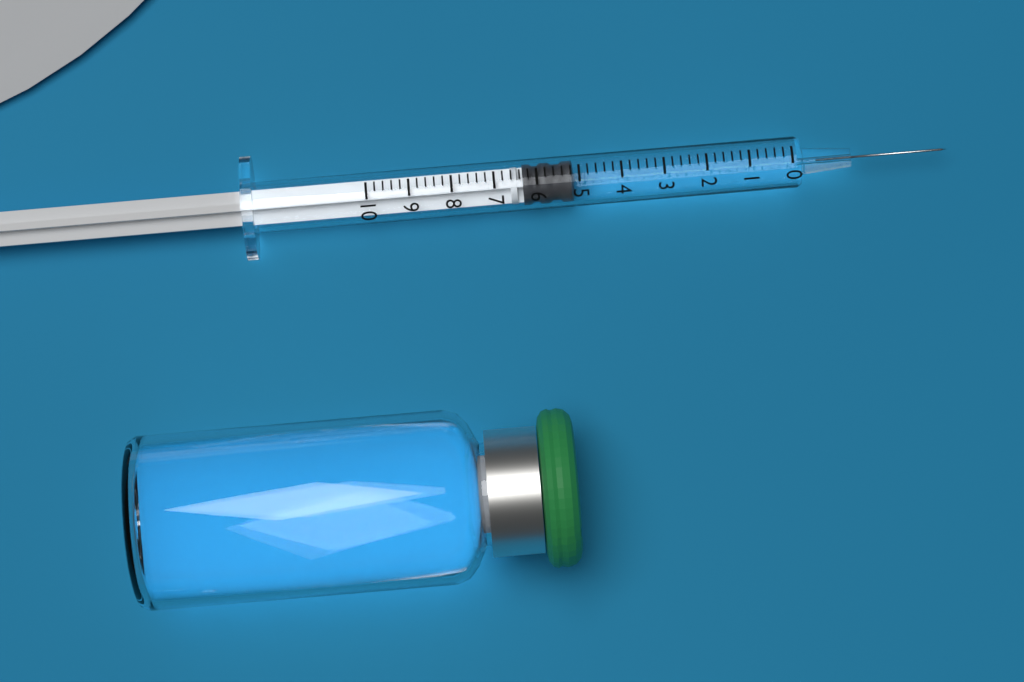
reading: 5.2 (no unit)
